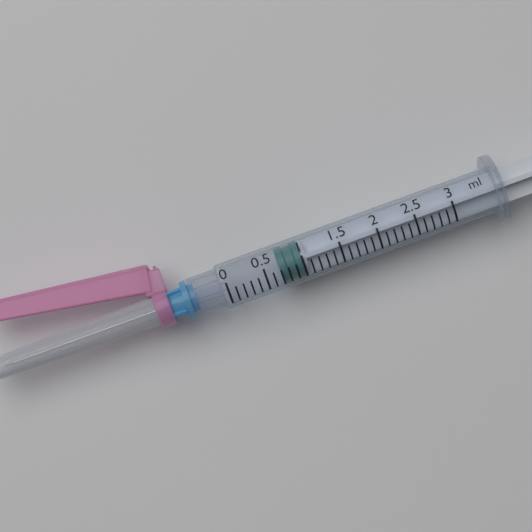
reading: 0.7 ml
